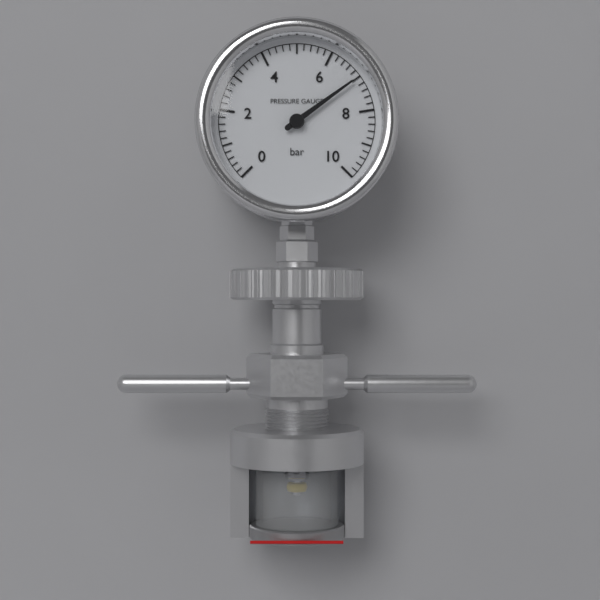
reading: 7.0 bar
